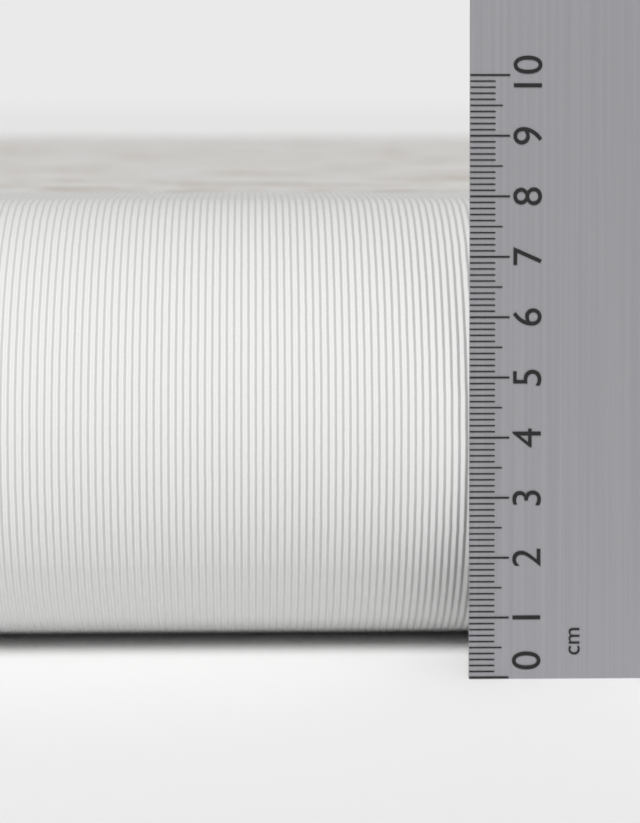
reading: 7.8 cm
